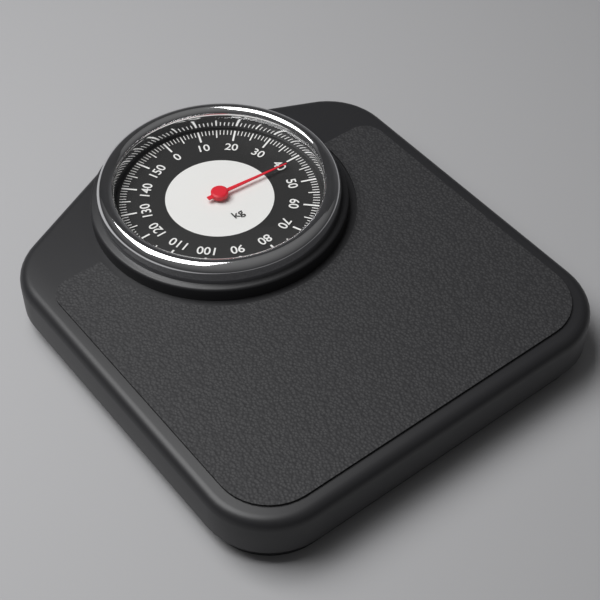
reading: 42 kg
